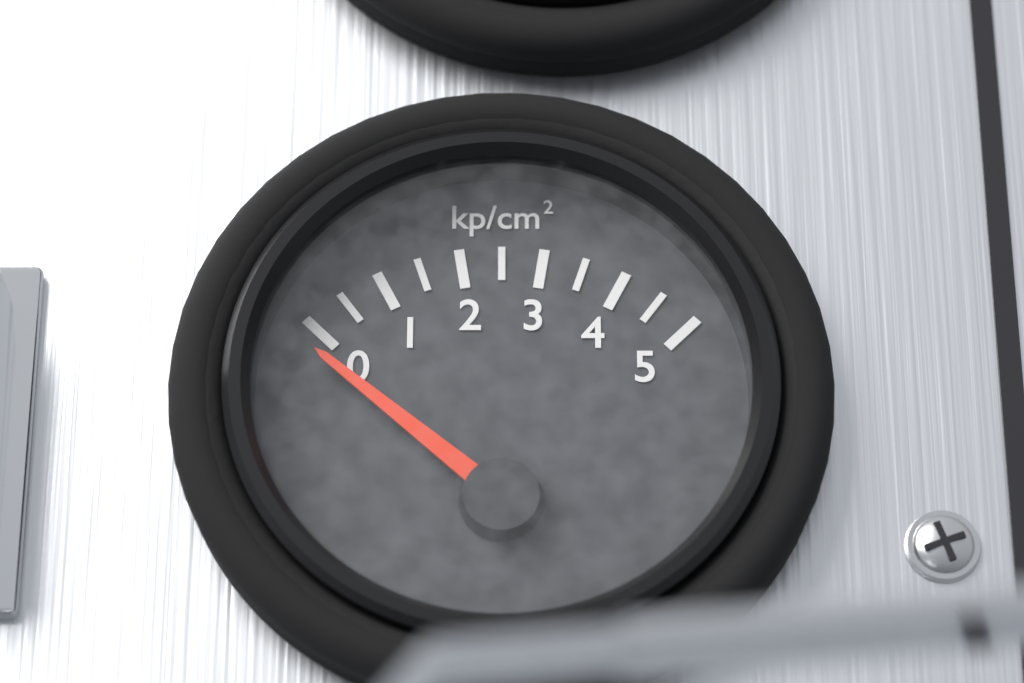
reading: -0.25 kp/cm²
